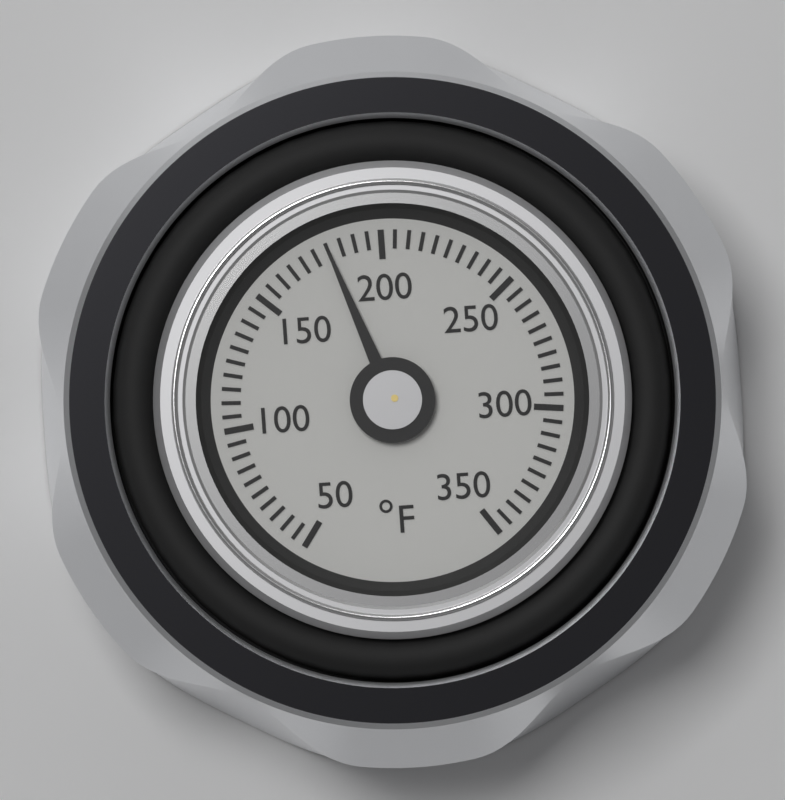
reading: 180 °F
